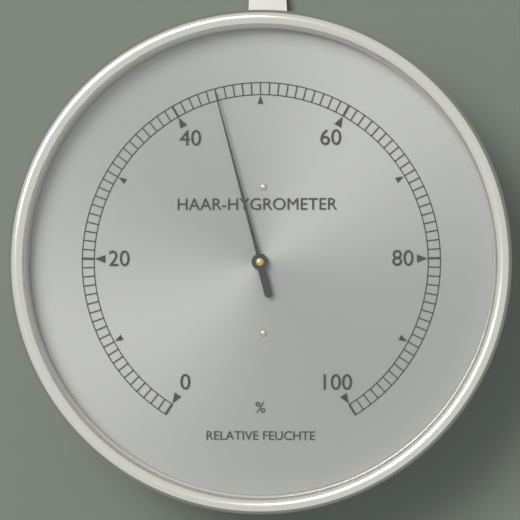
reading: 45 %
